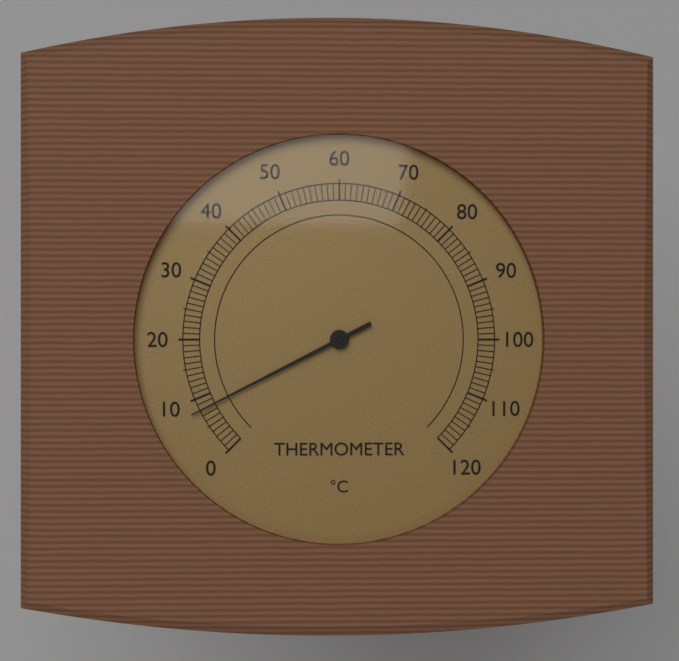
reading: 8 °C
